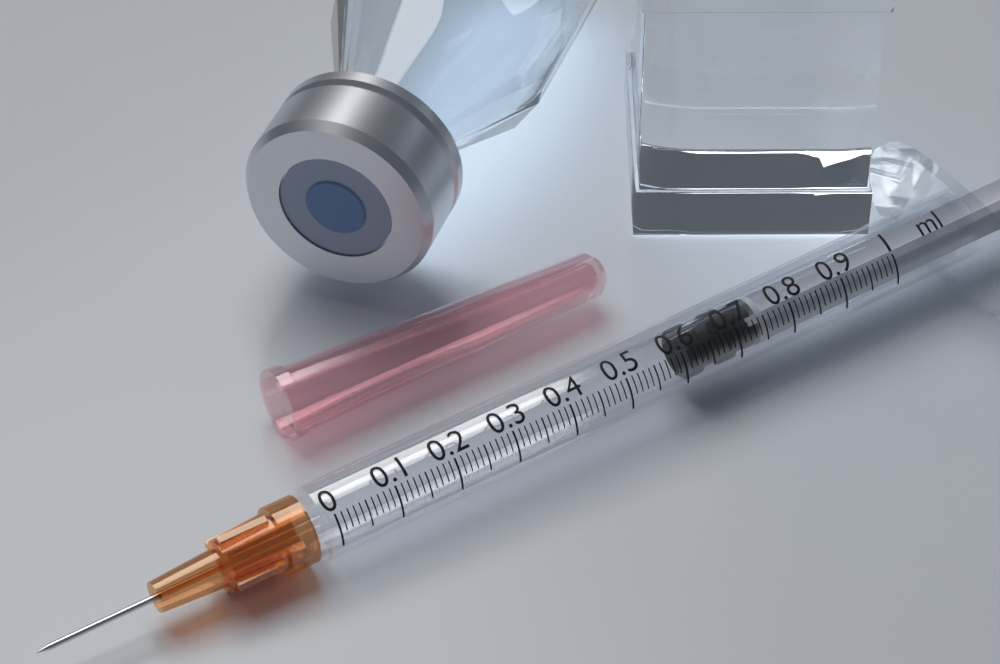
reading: 0.62 ml
